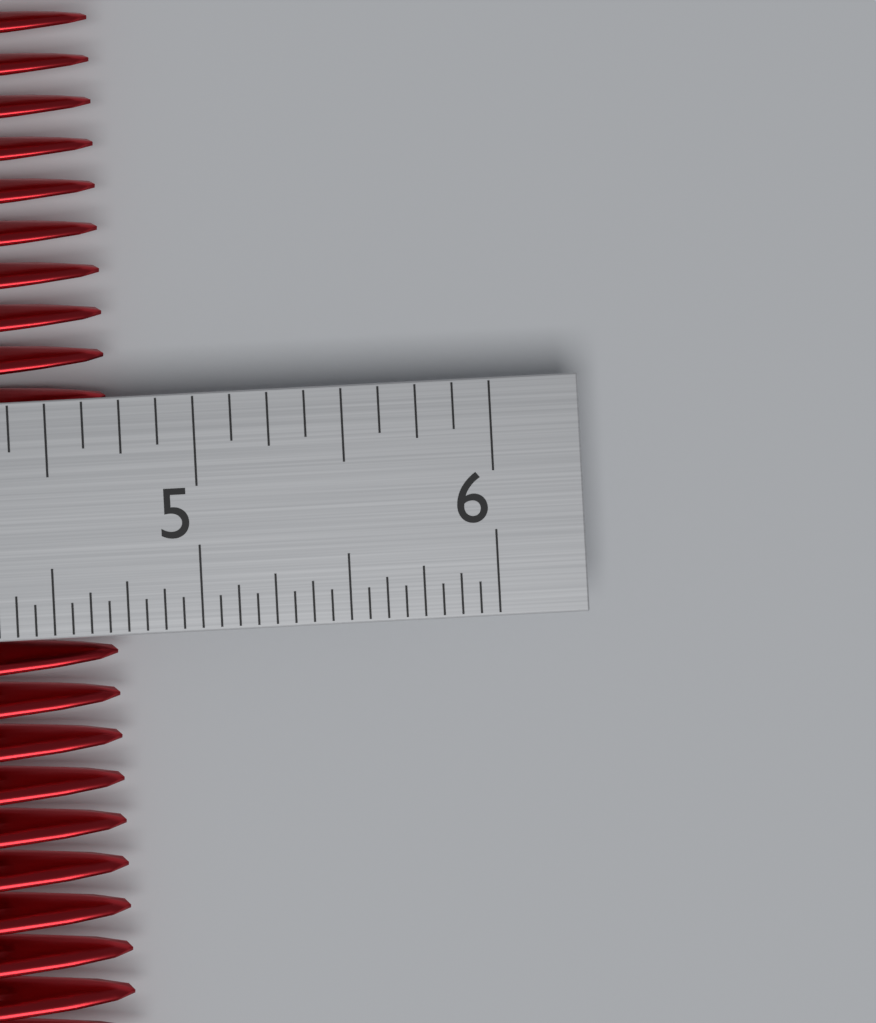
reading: 4.6875 in
